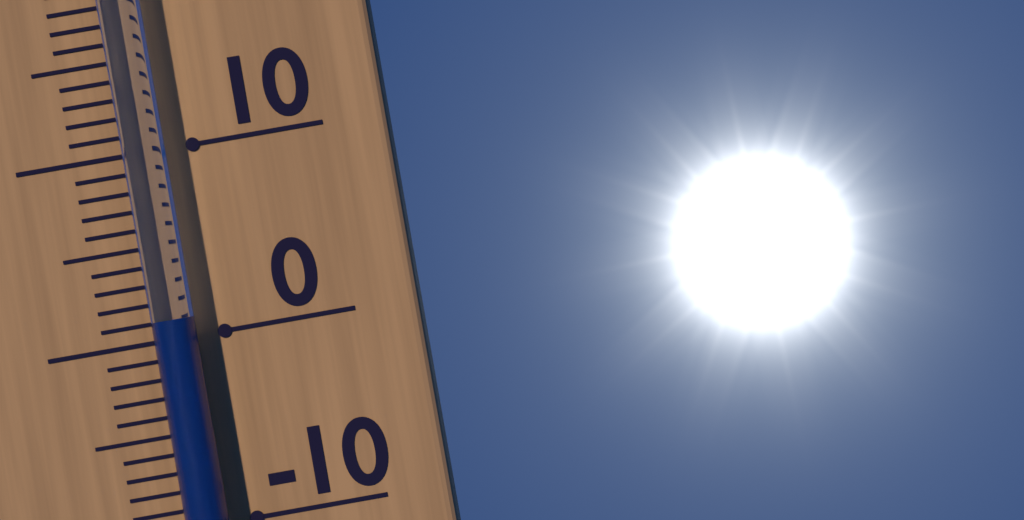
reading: 1 °C
